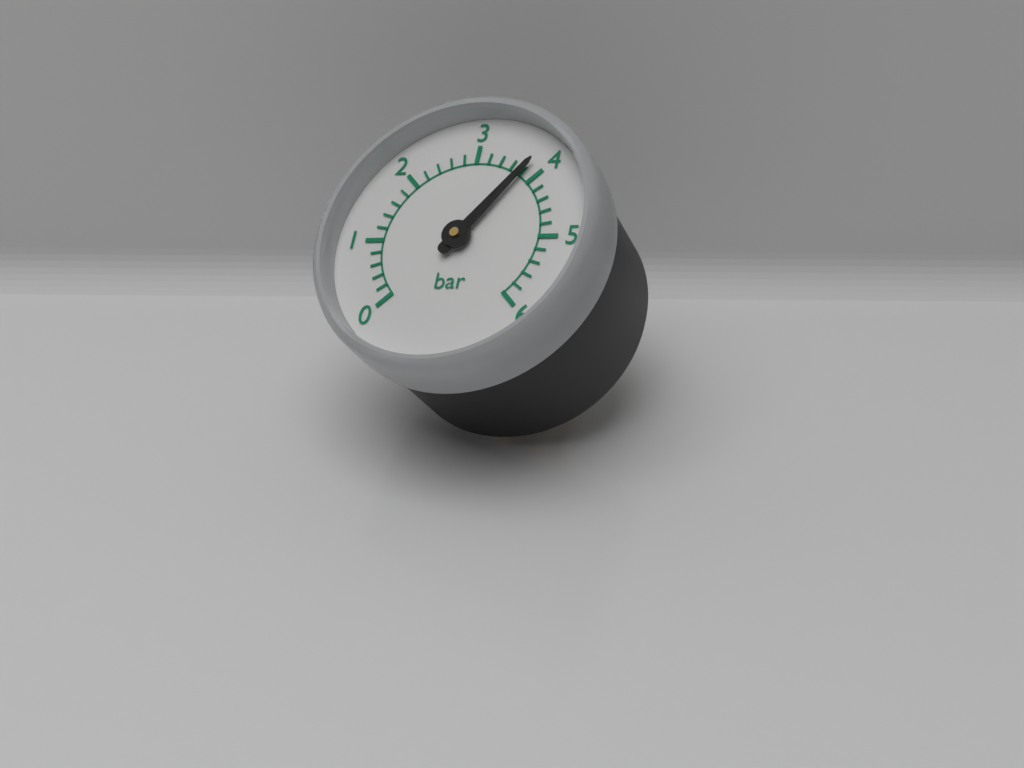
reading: 3.8 bar
